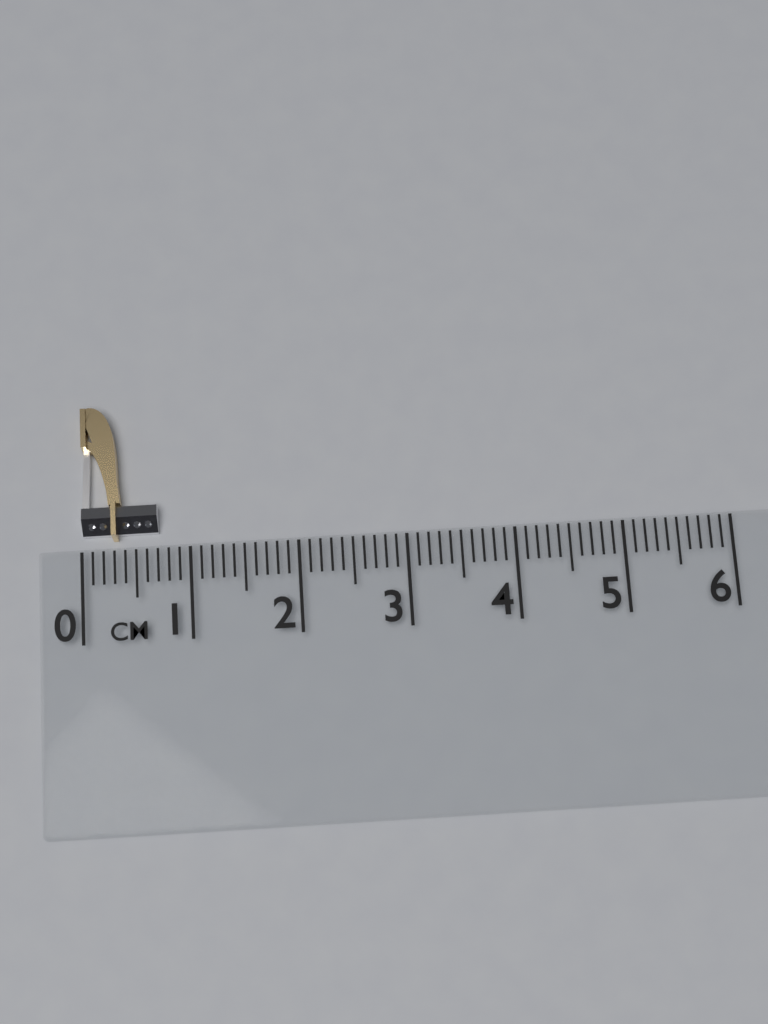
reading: 0.7 cm
